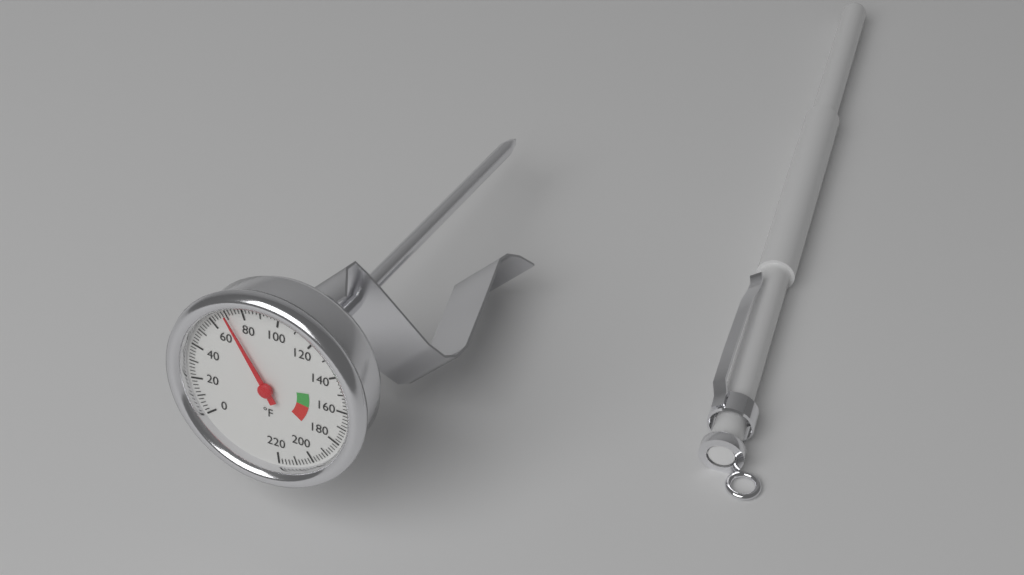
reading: 70 °F
